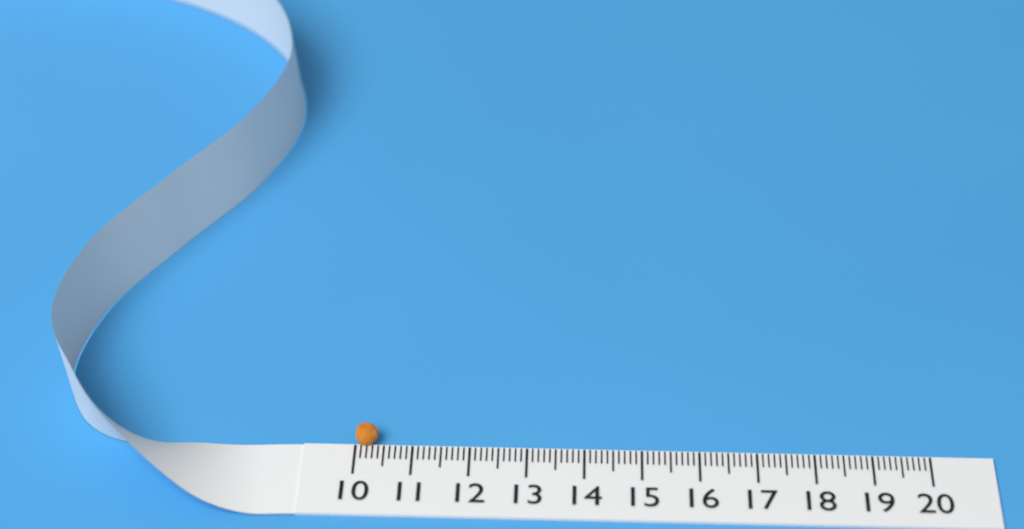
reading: 10.4 (no unit)
